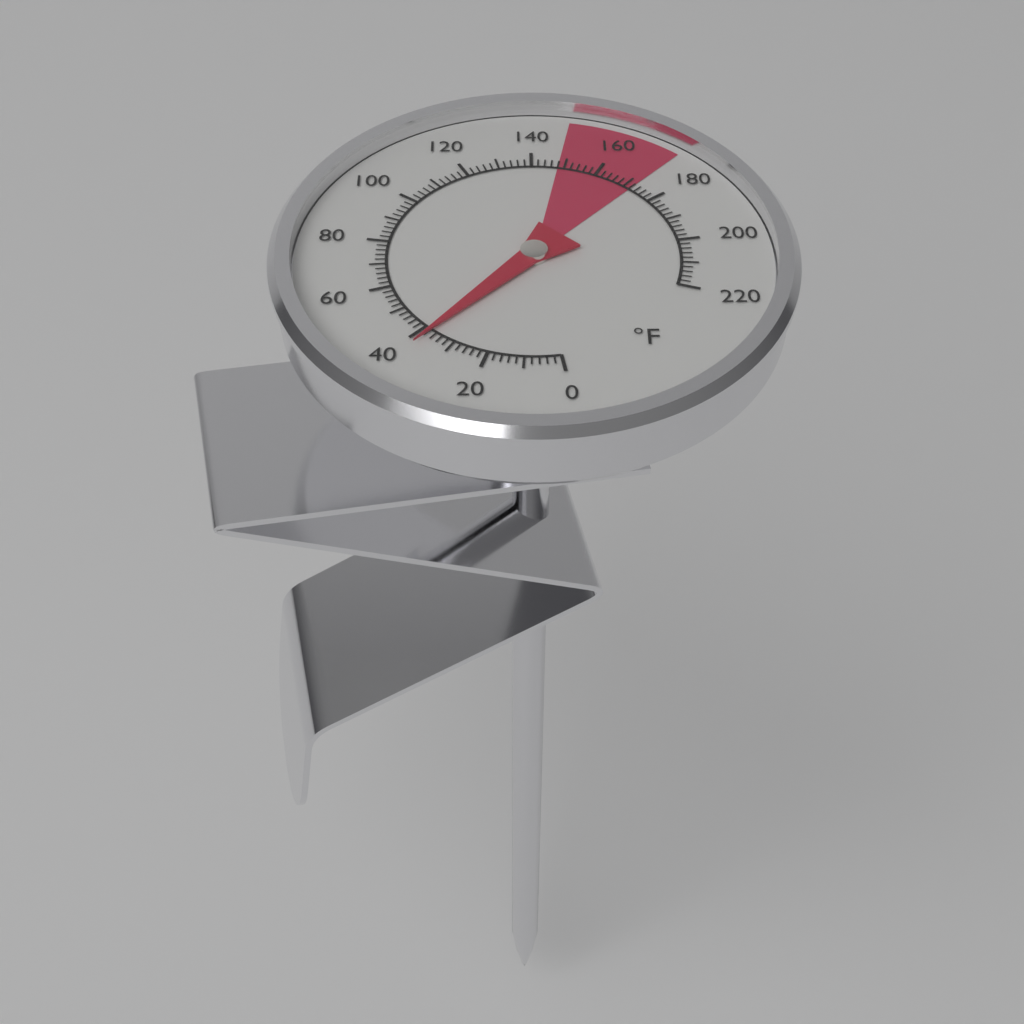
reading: 38 °F
